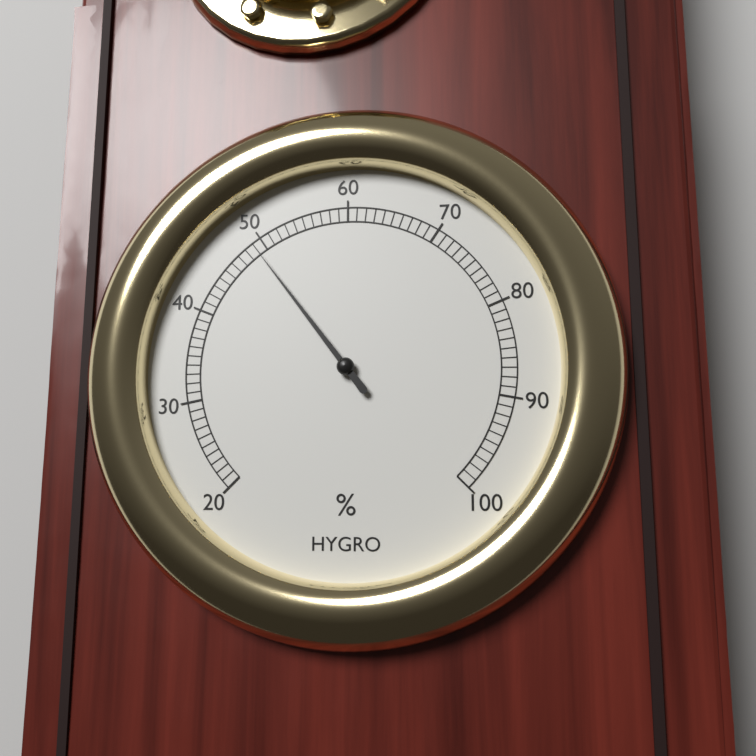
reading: 49 %
